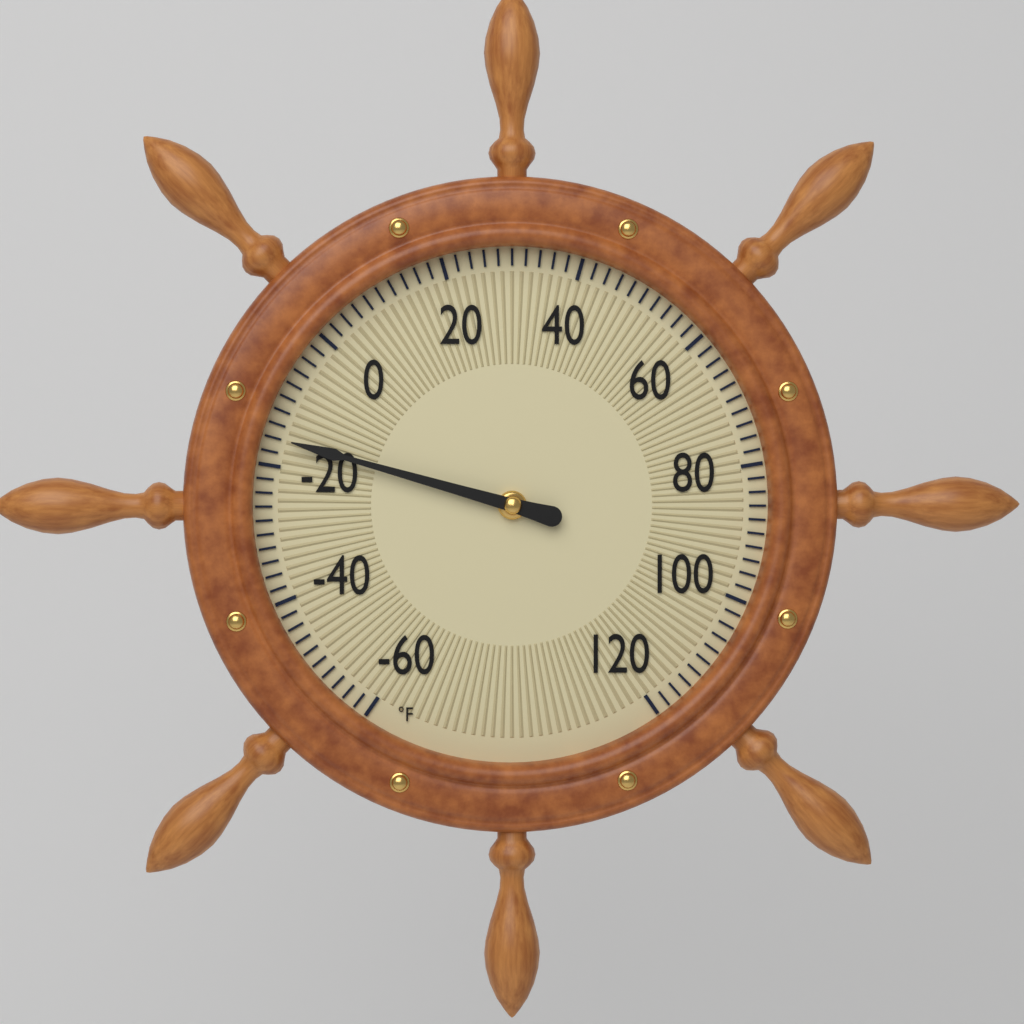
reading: -16 °F
